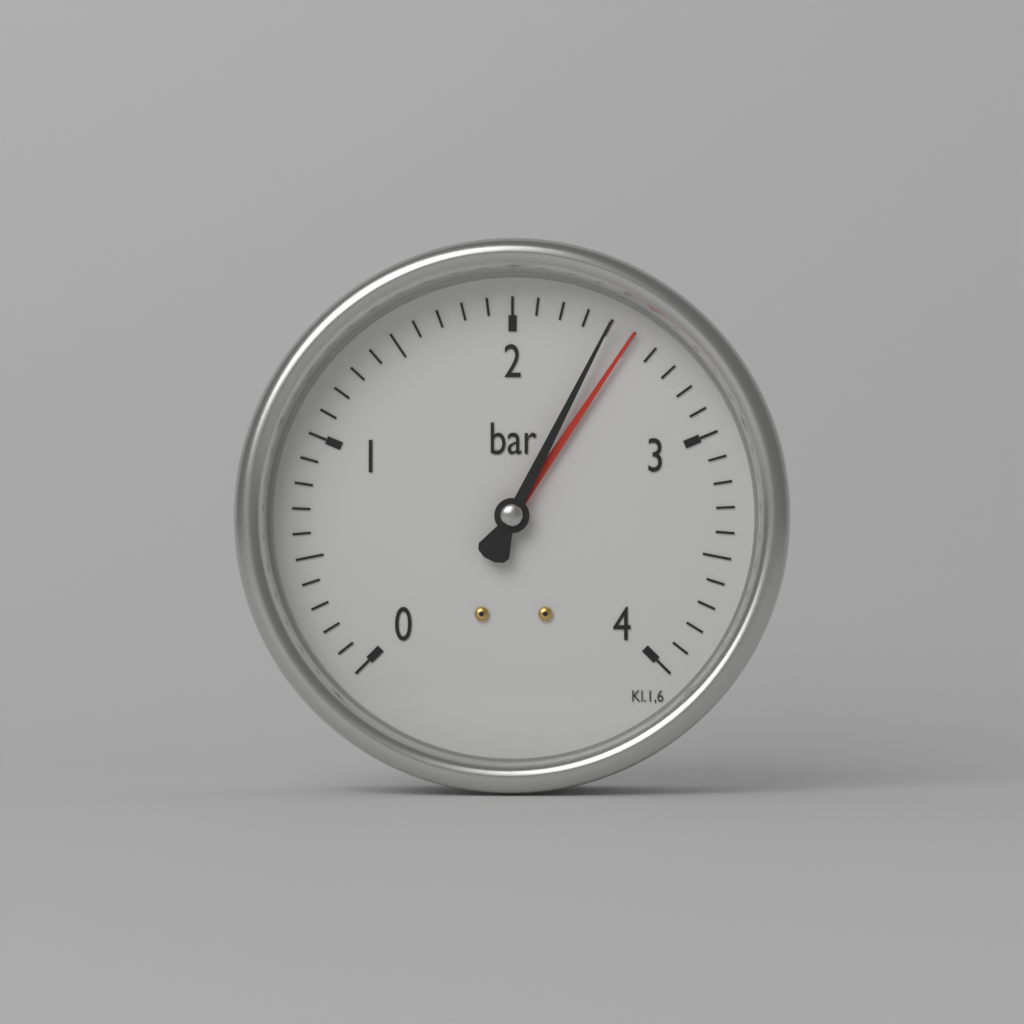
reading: 2.4 bar
